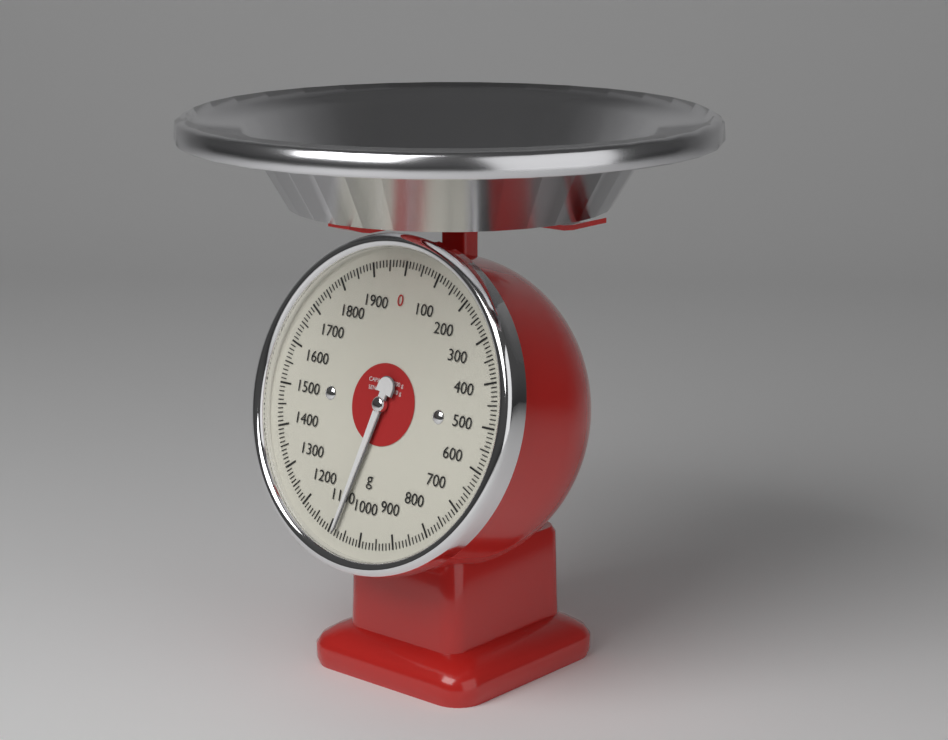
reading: 1080 g
